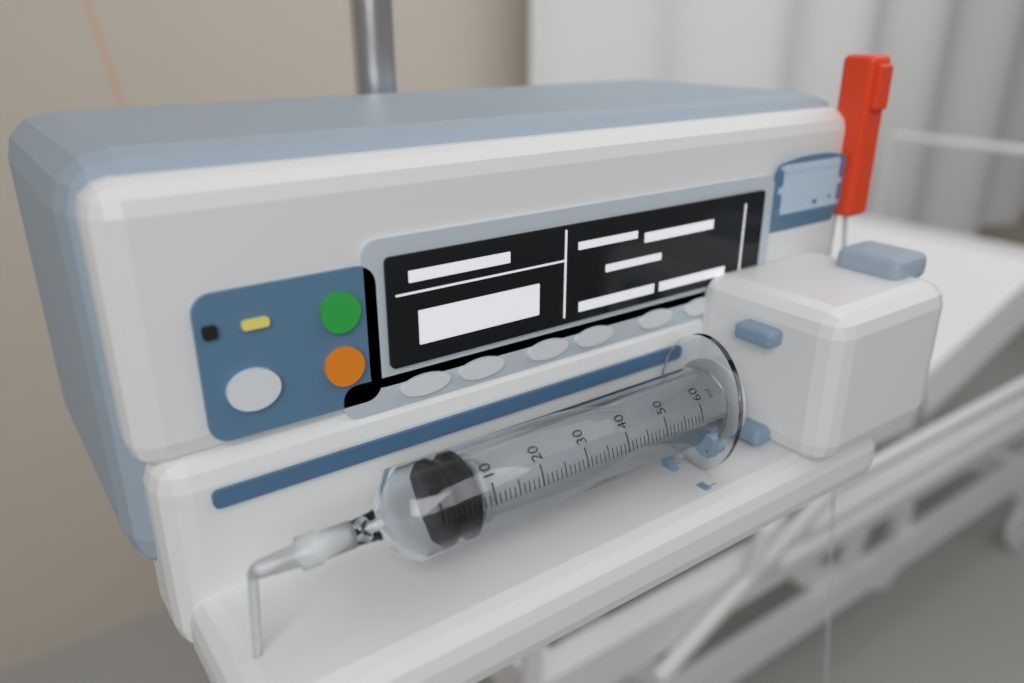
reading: 2 ml
